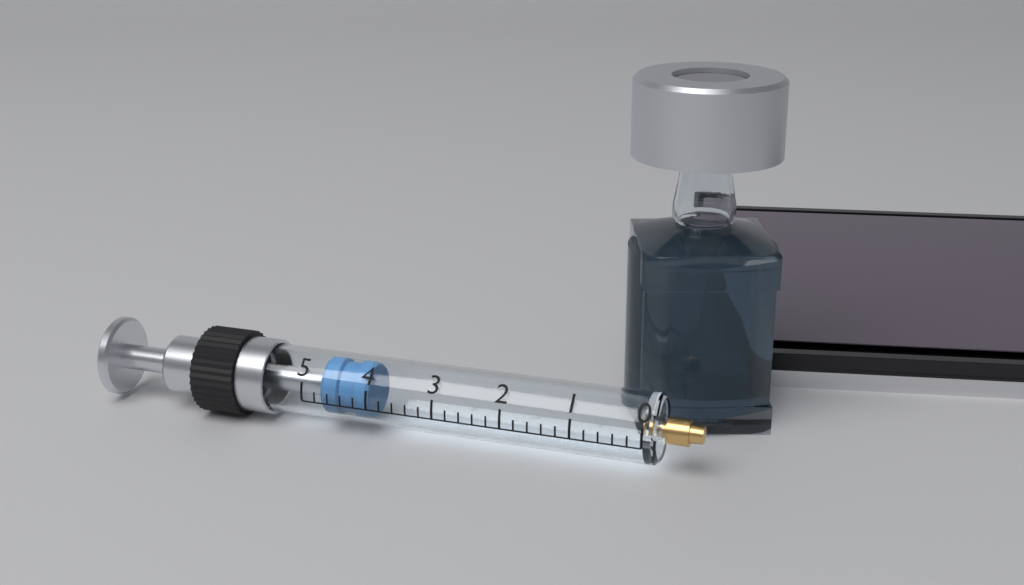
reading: 4.0 (no unit)
